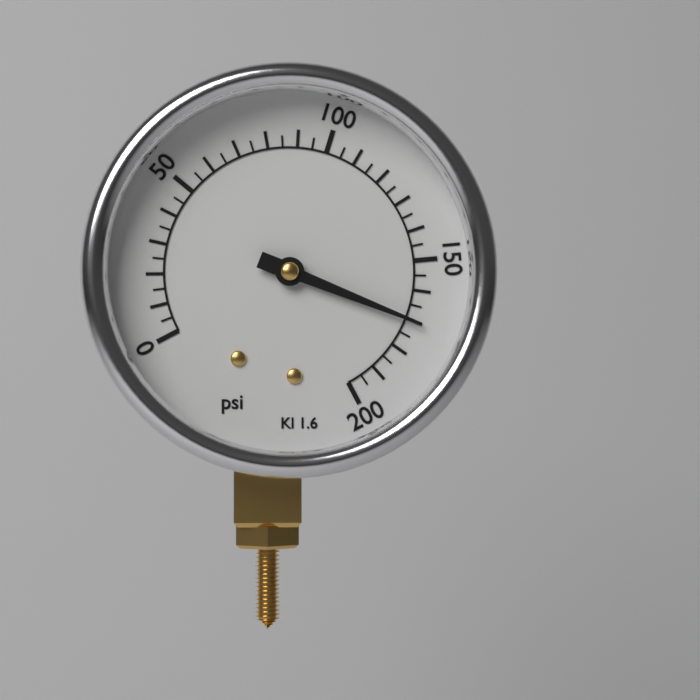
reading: 170 psi
